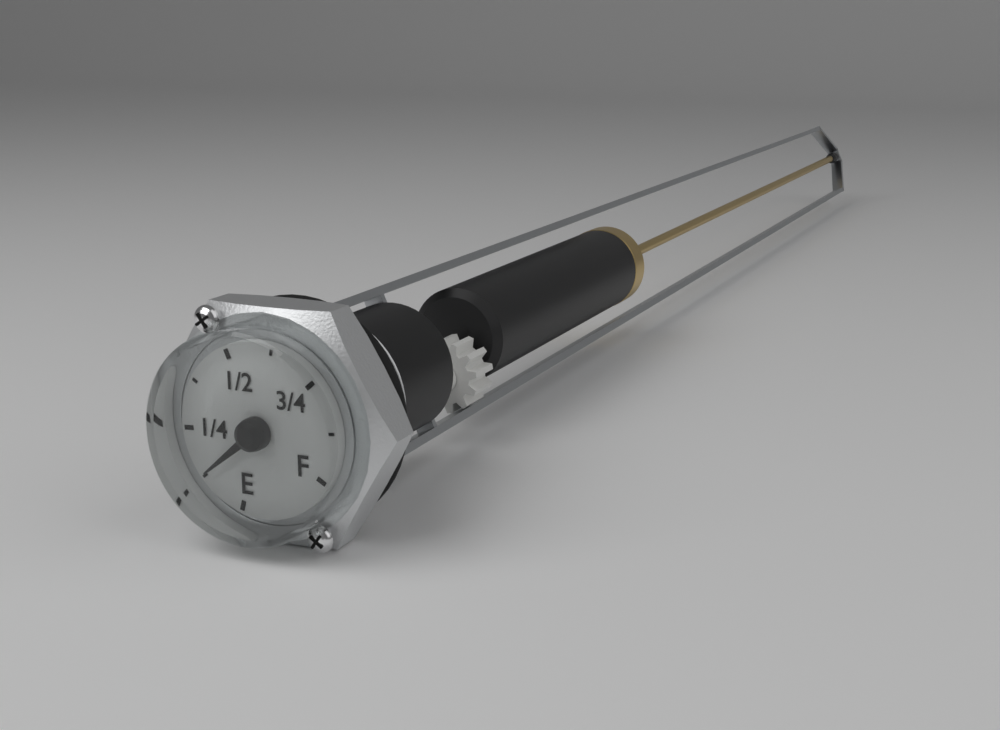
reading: 0.125 (no unit)
